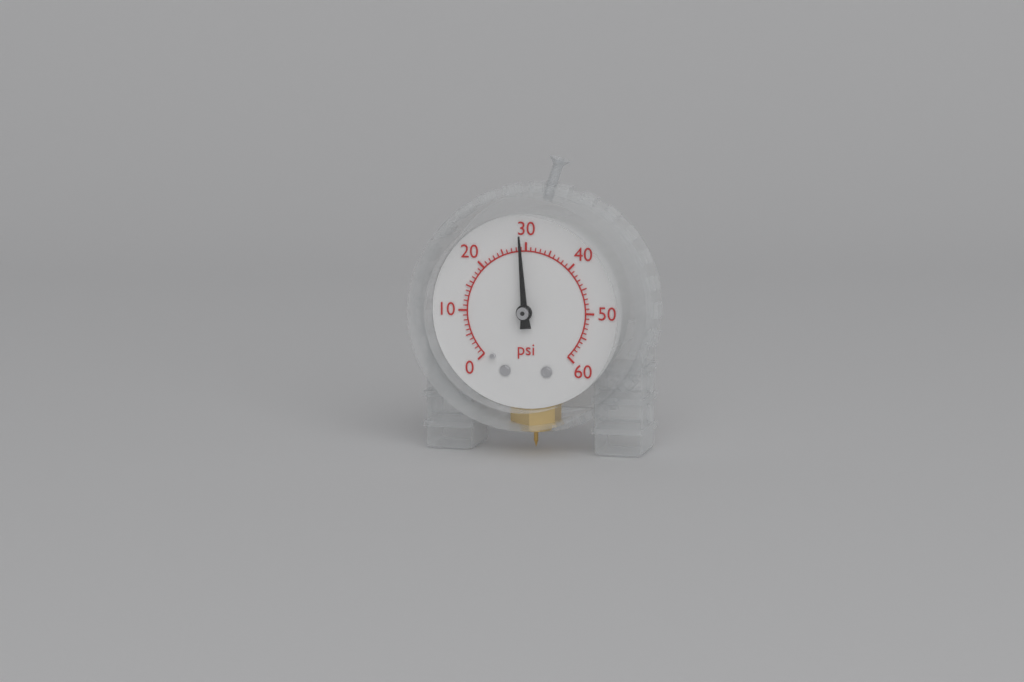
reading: 29 psi
